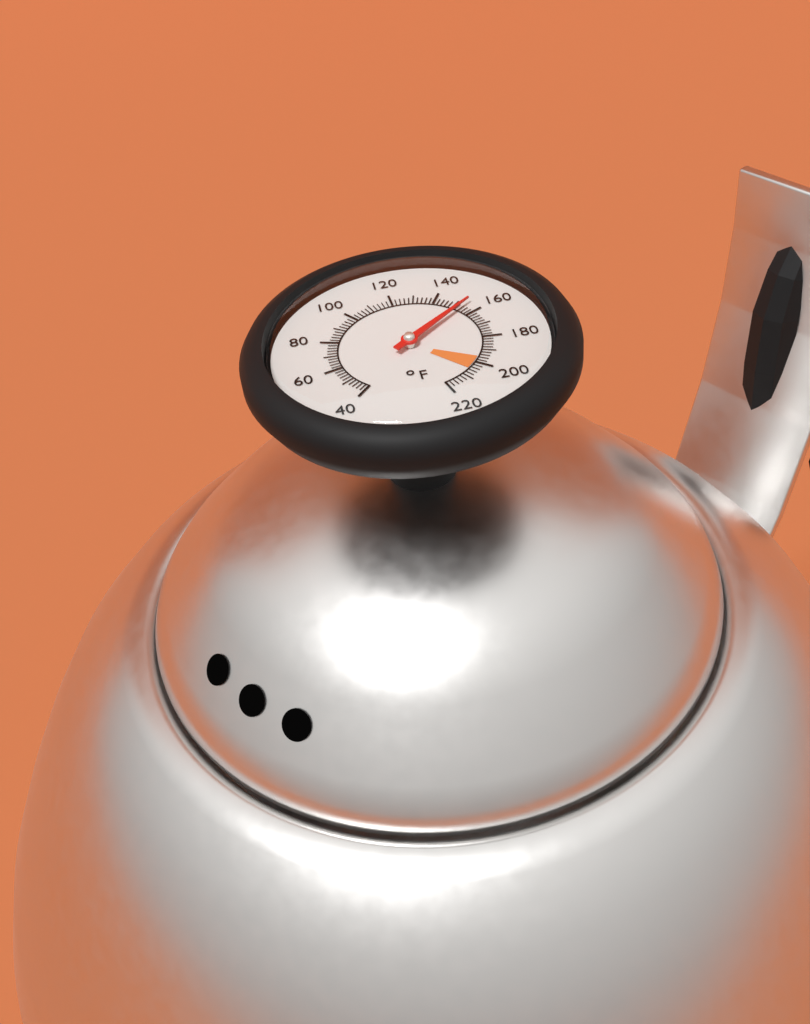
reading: 154 °F
